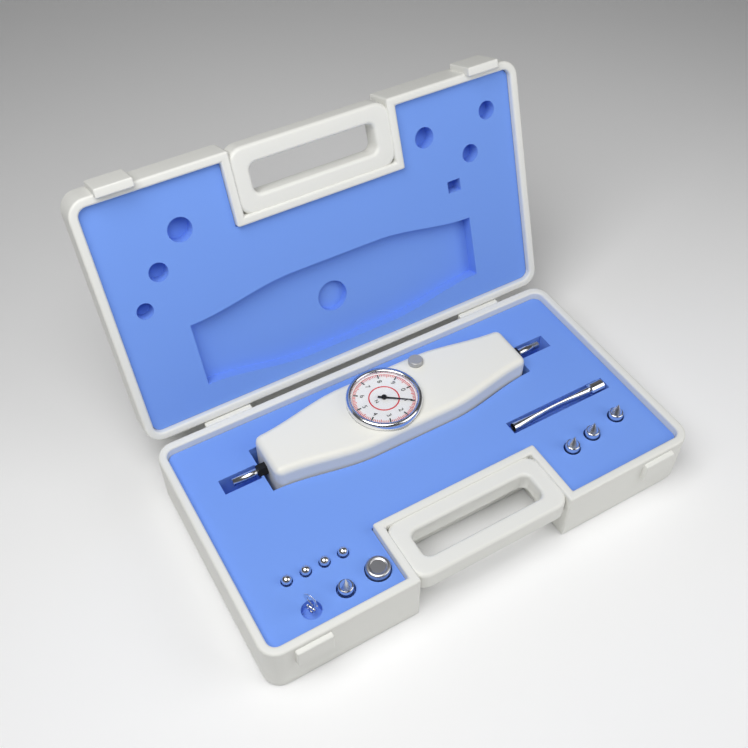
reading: 1.0 N
